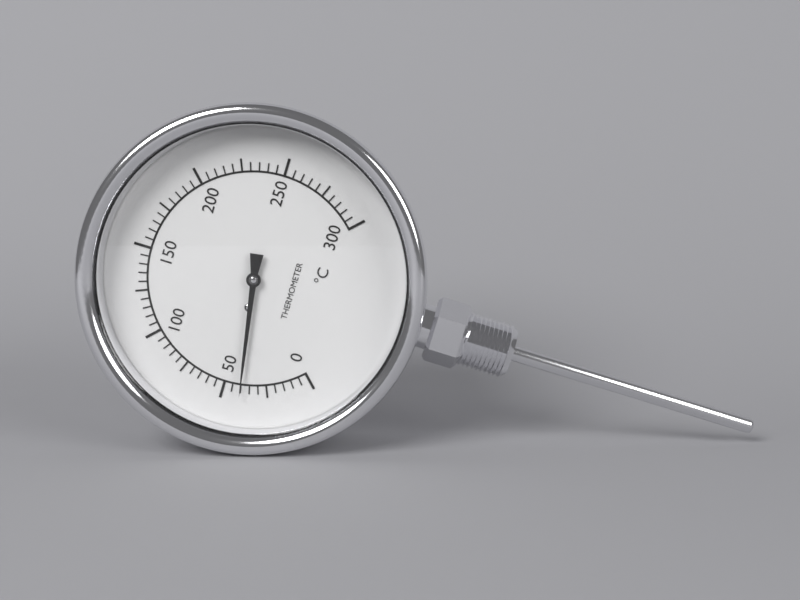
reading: 40 °C
